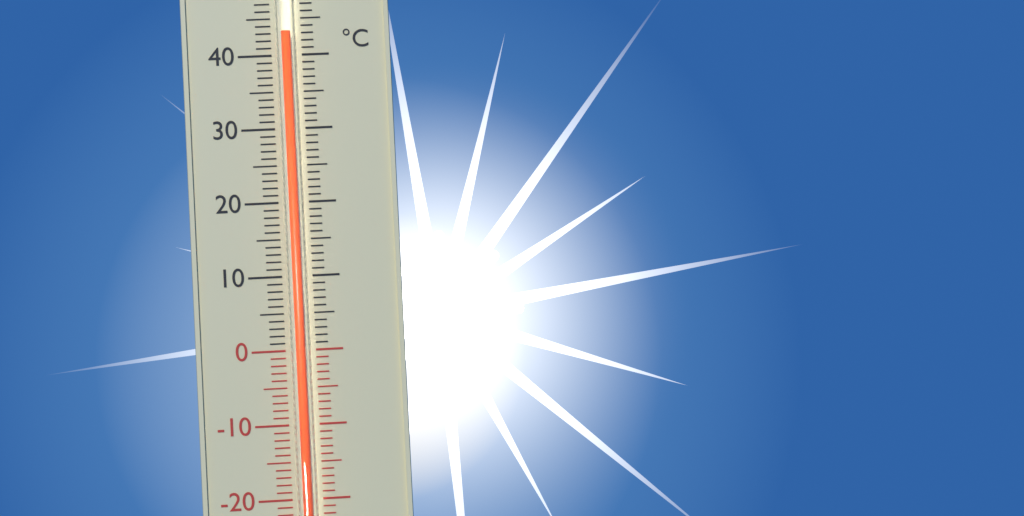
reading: 43 °C
